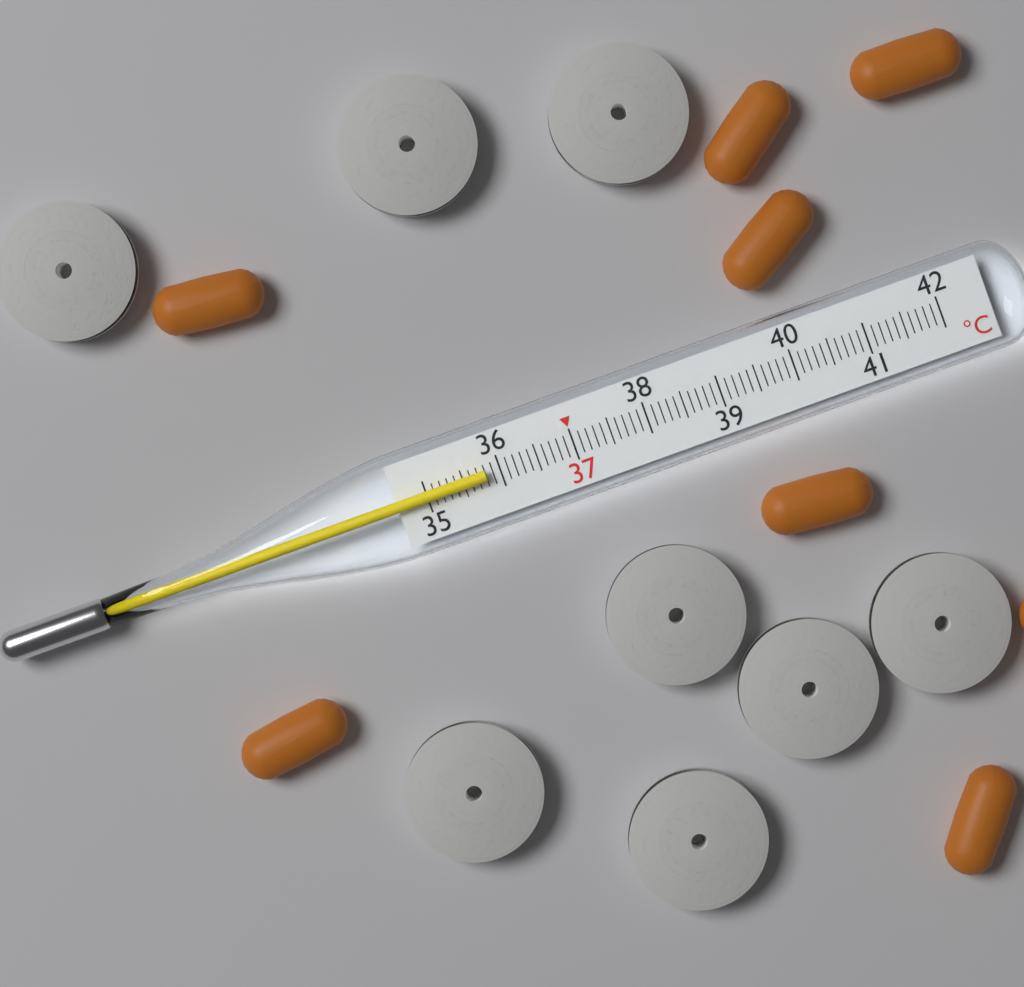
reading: 35.8 °C
